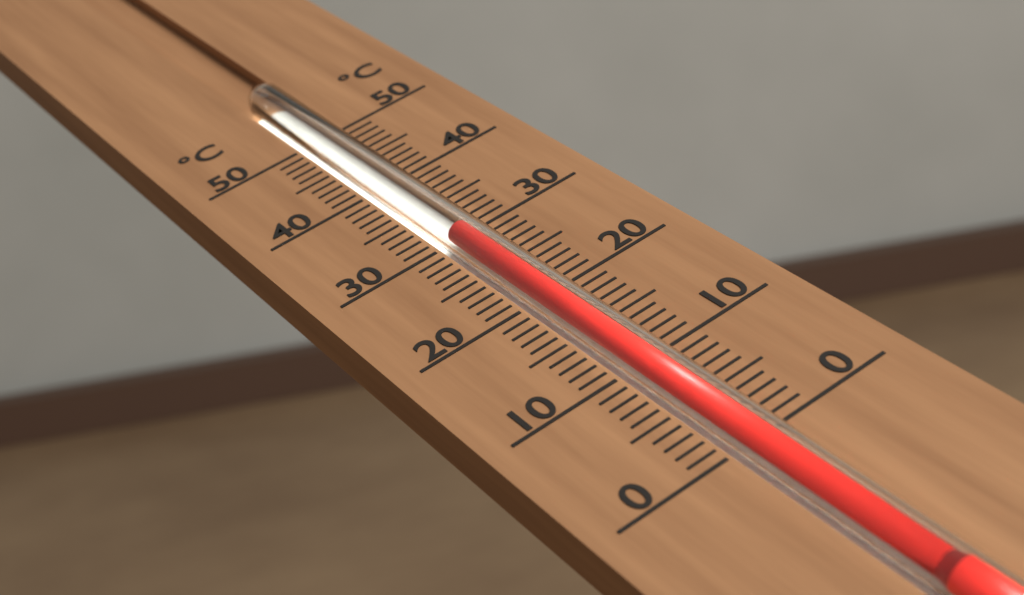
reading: 30 °C
